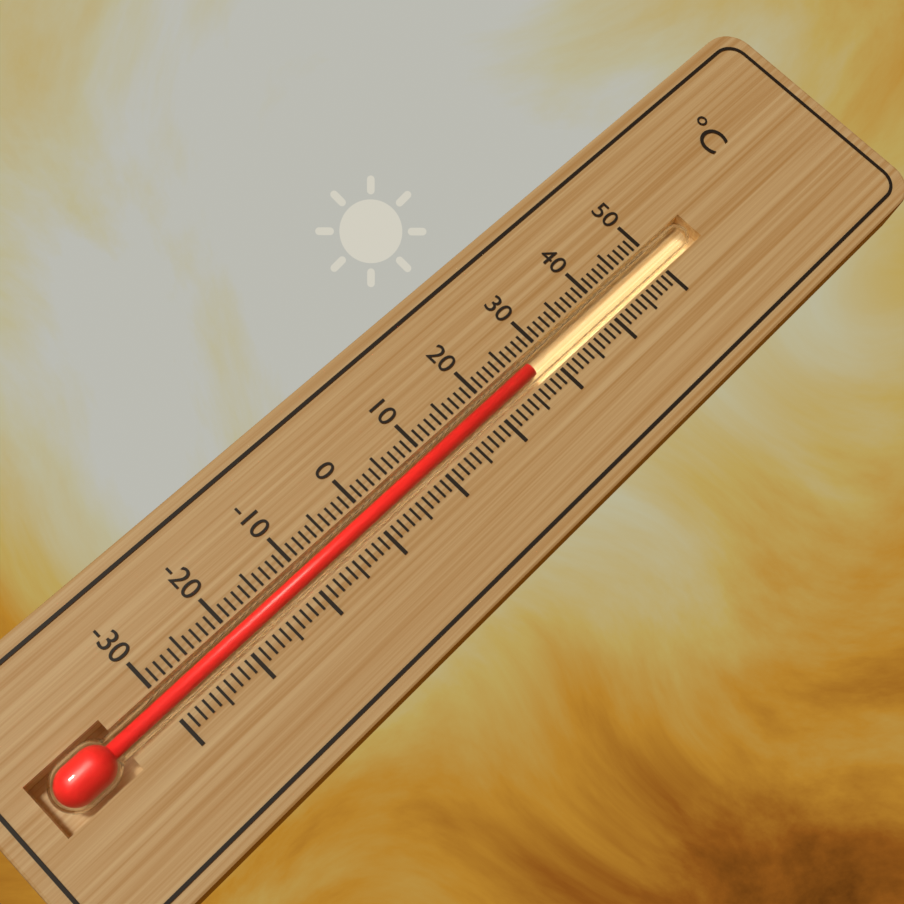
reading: 27 °C
